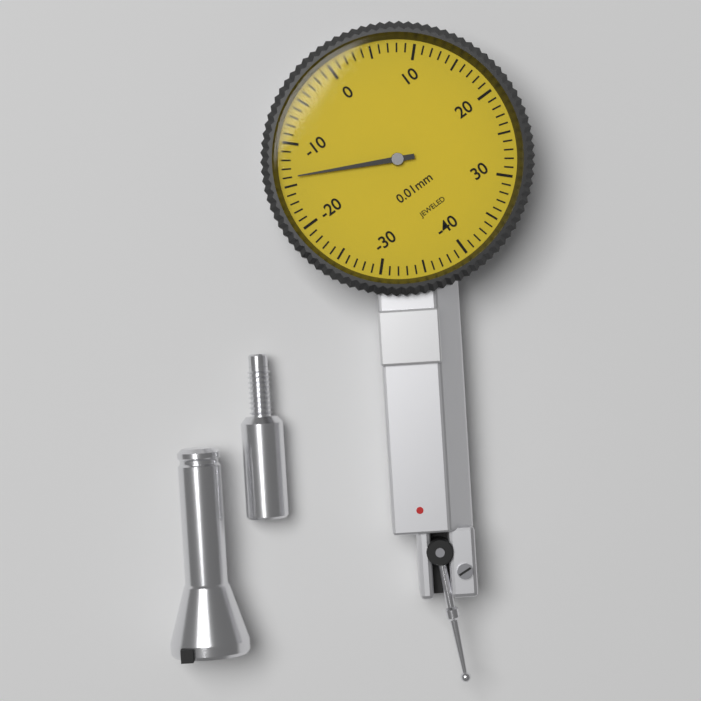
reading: -14 0.01mm
